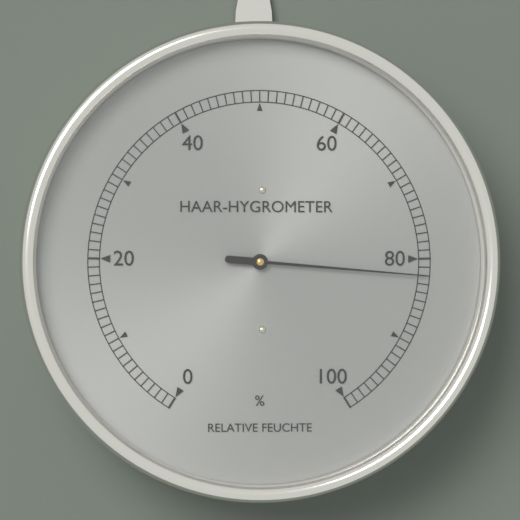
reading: 82 %
